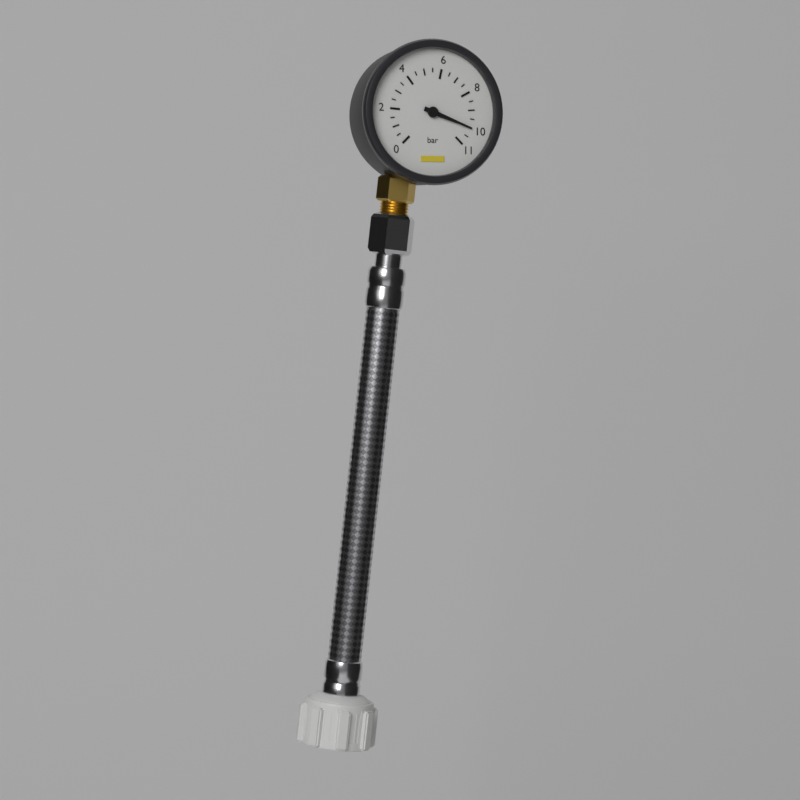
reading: 10.0 bar
